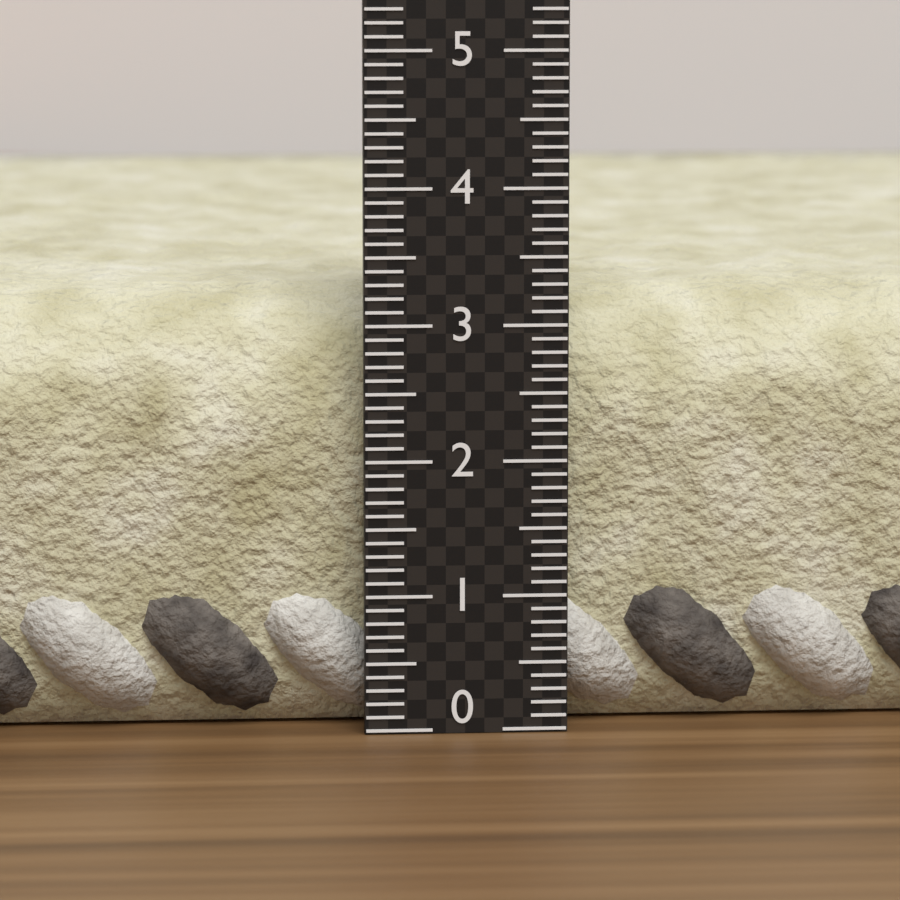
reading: 3.3 (no unit)
